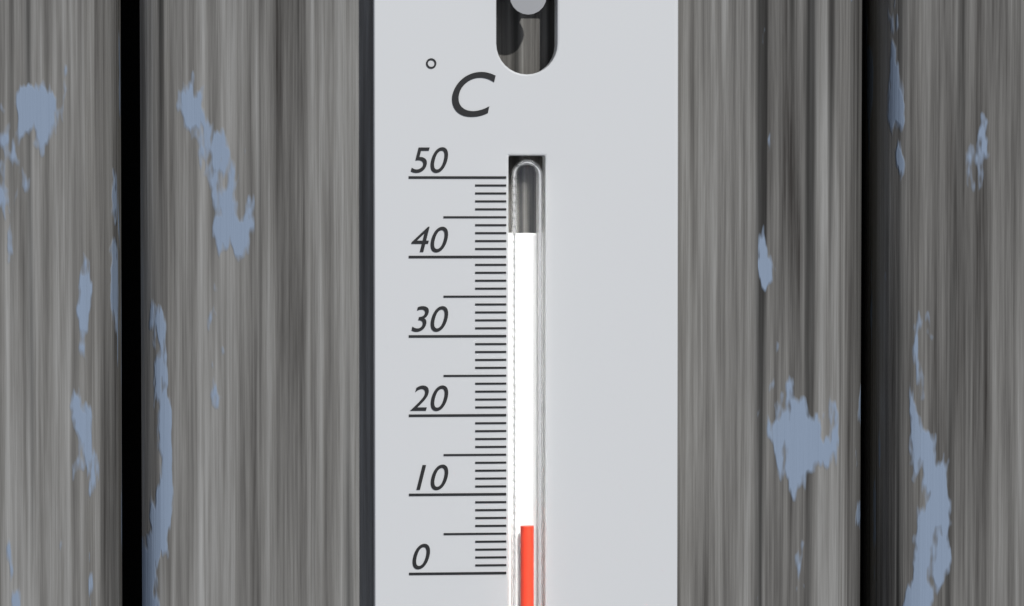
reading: 6 °C
